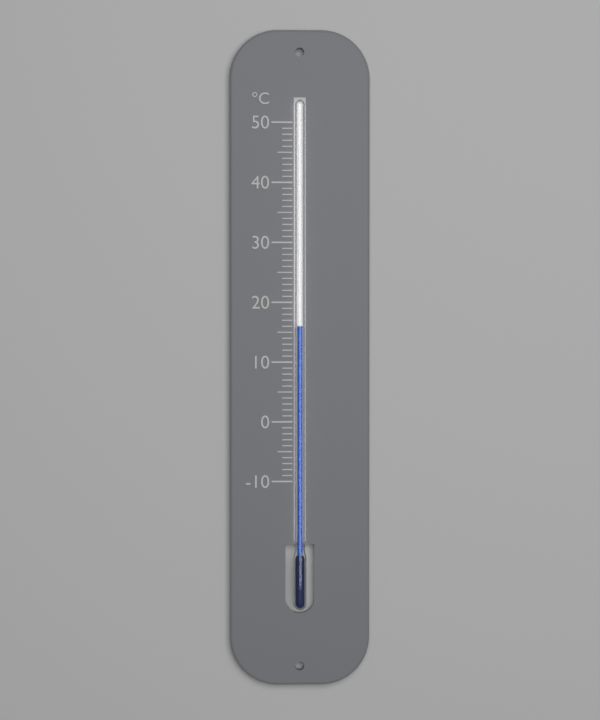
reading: 16 °C
